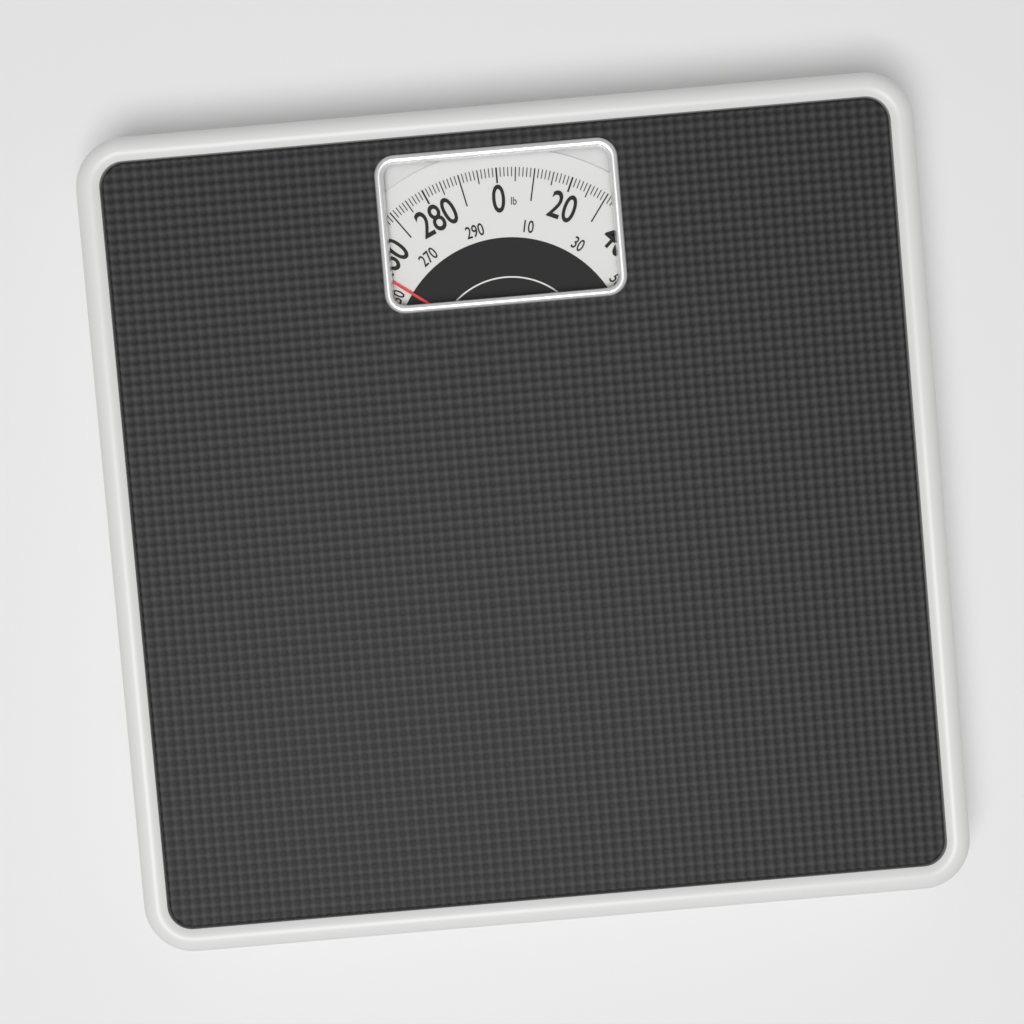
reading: 255 lb
